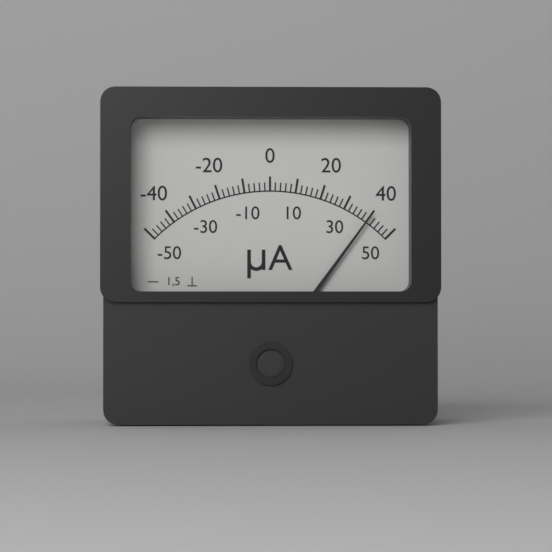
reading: 40 µA
